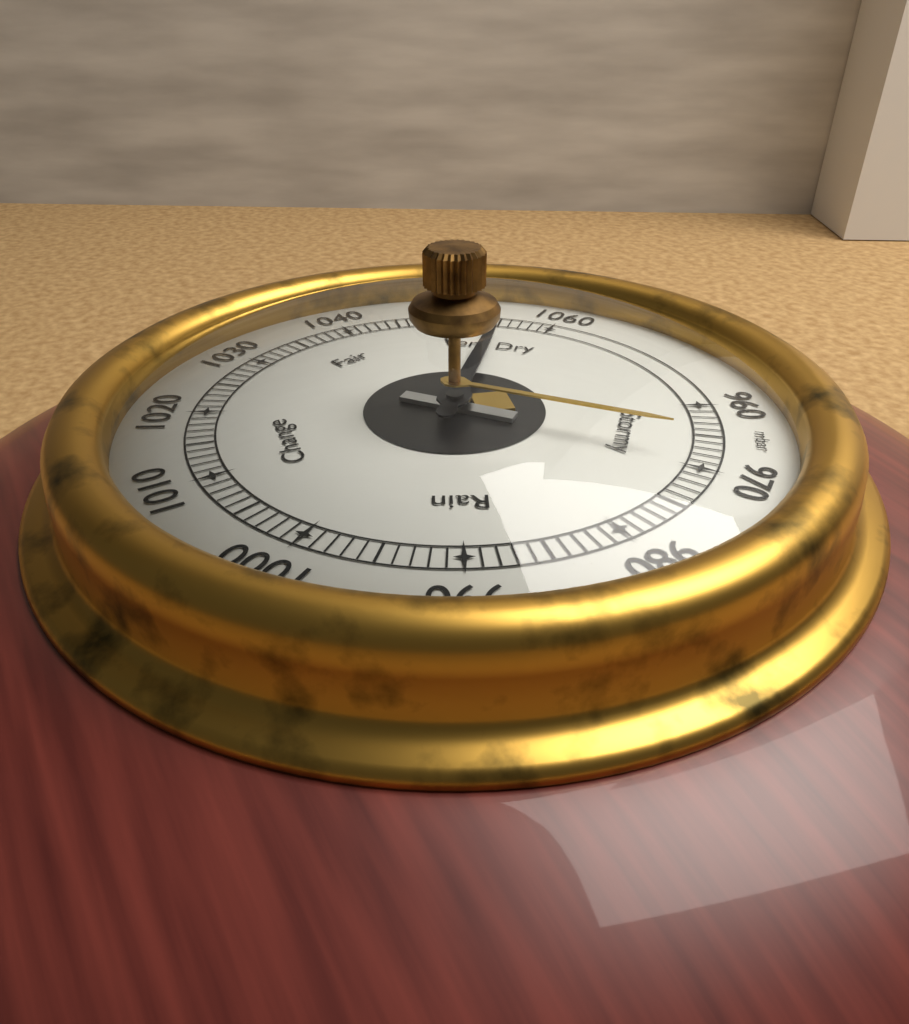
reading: 1055 mbar
